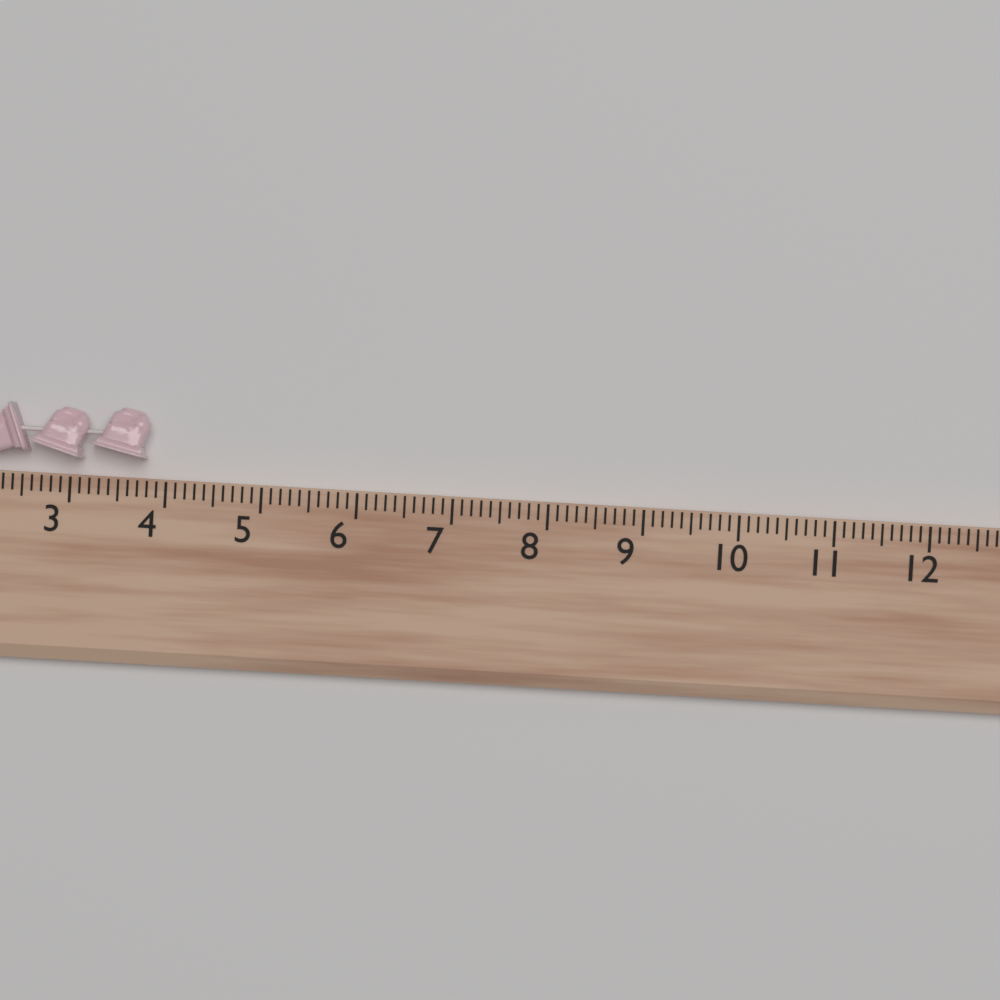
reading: 3.8 (no unit)
